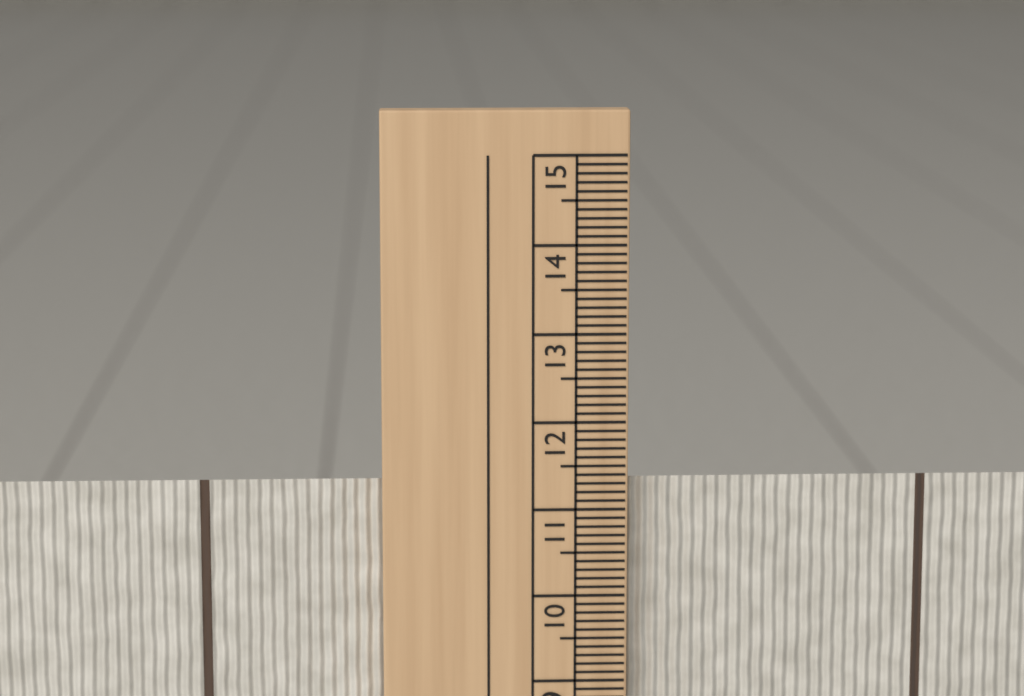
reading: 11.3 cm
